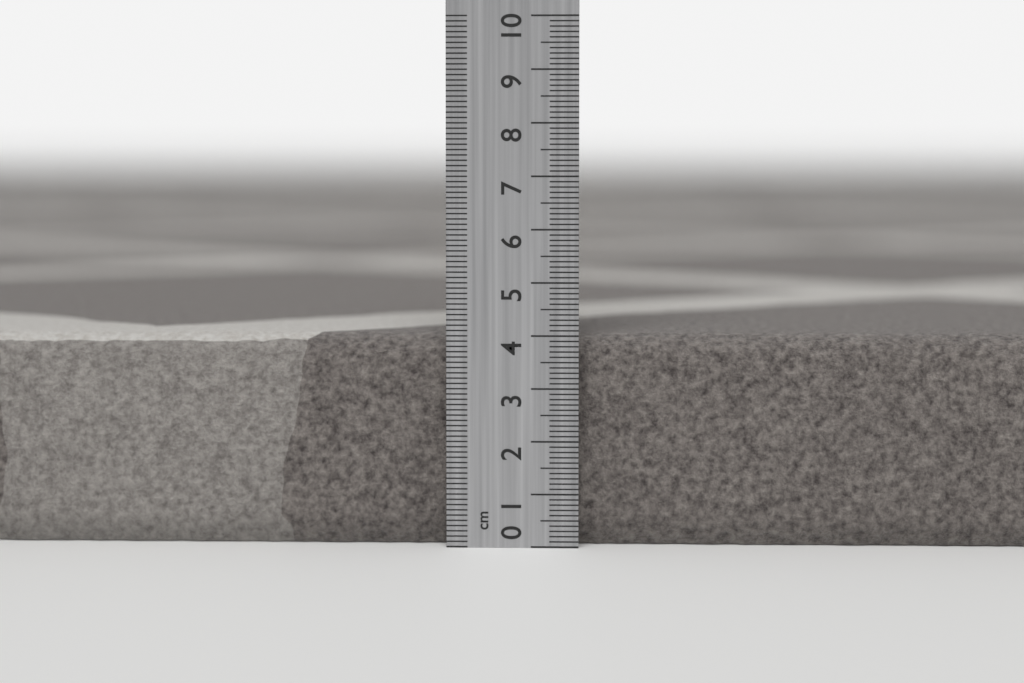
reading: 4.0 cm
